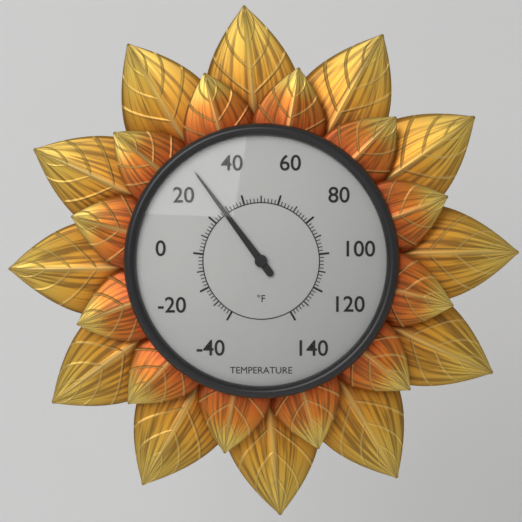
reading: 28 °F
